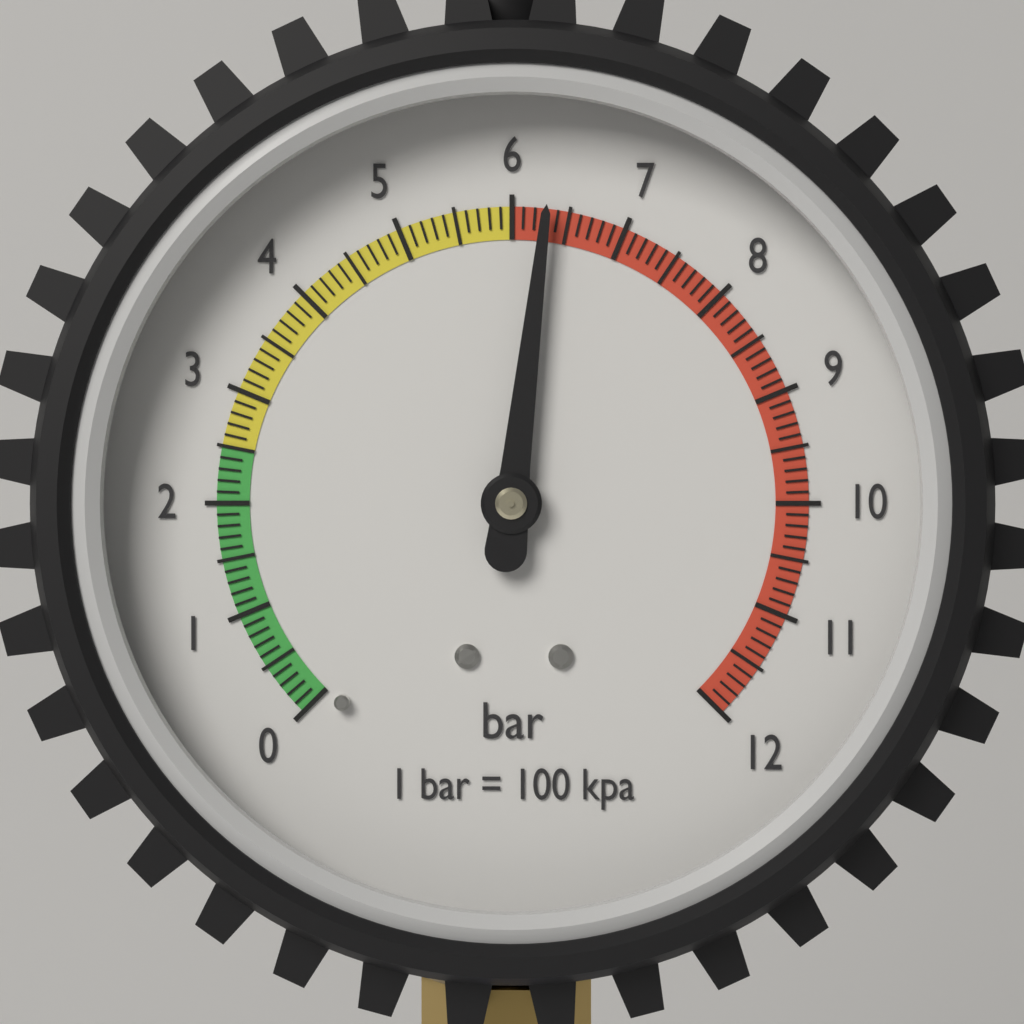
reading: 6.3 bar
